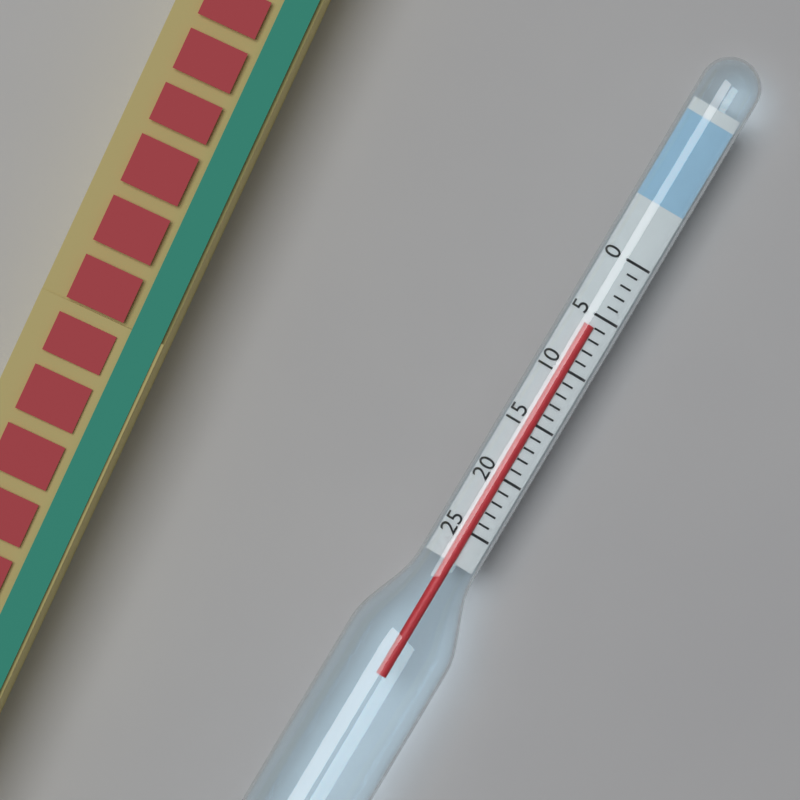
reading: 6 (no unit)
